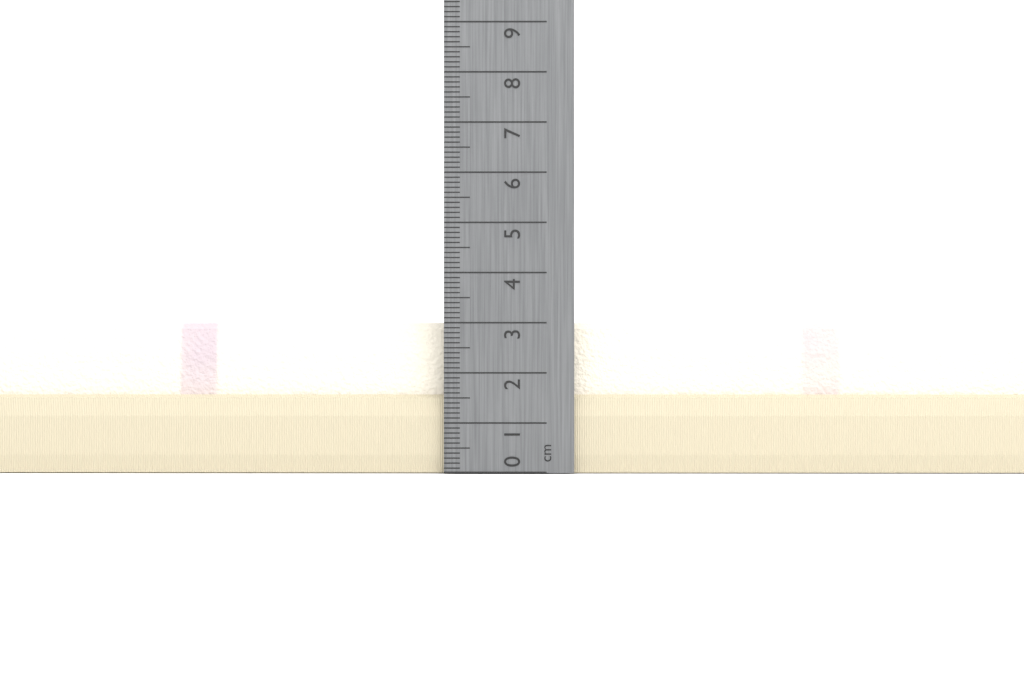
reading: 3.0 cm
